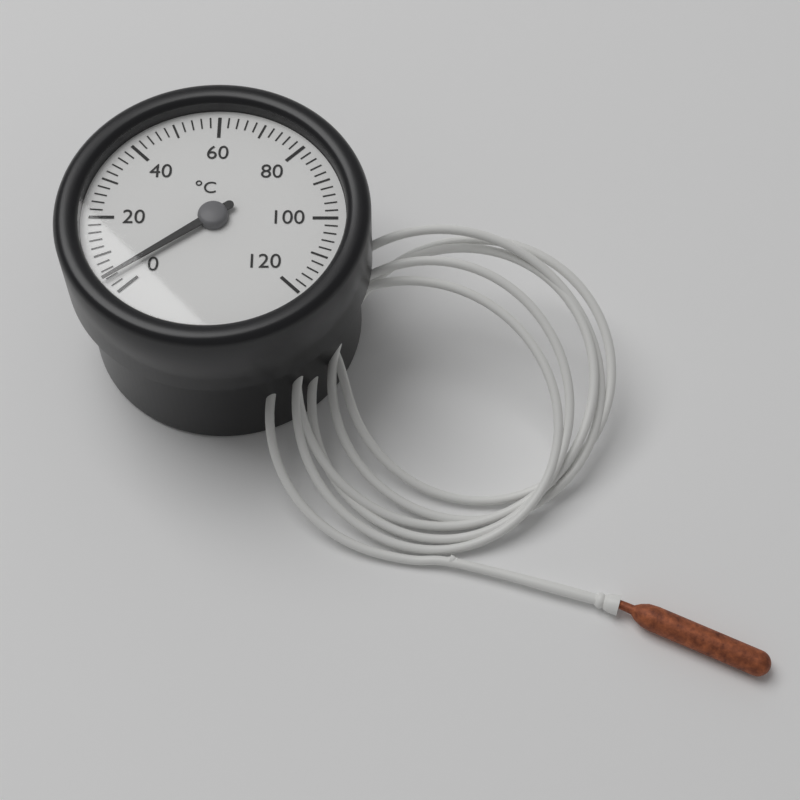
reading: 4 °C
